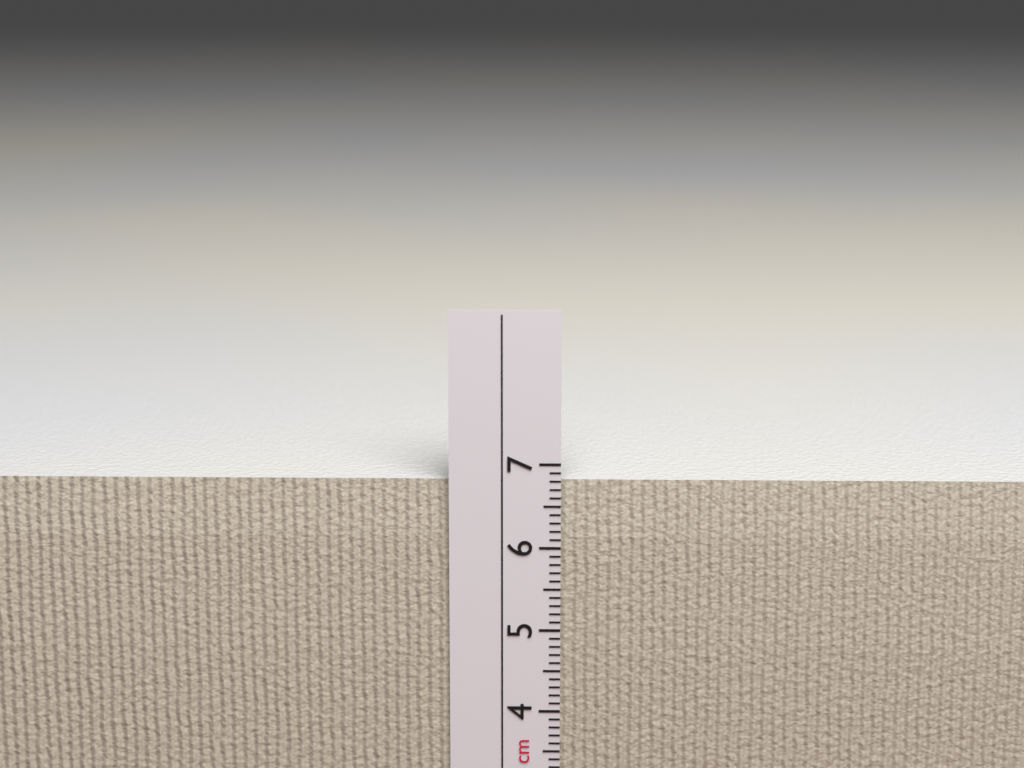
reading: 6.8 cm
